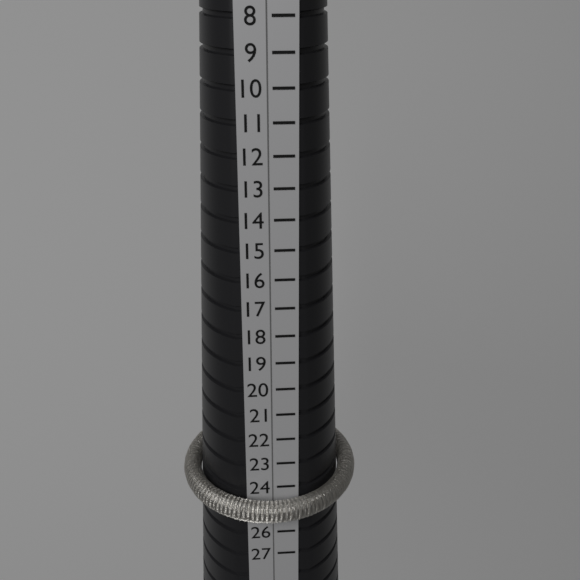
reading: 25 (no unit)
